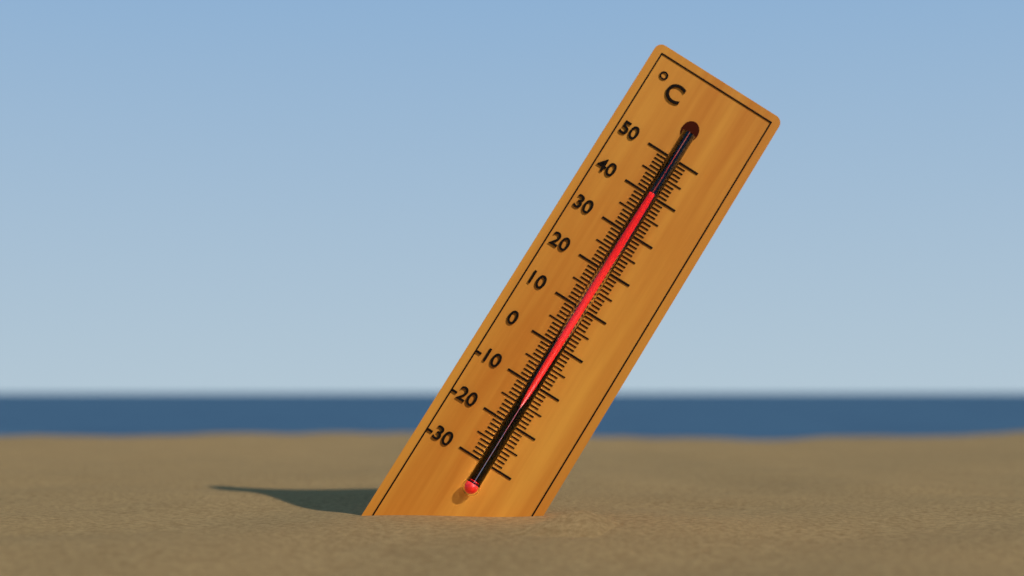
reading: 39 °C
